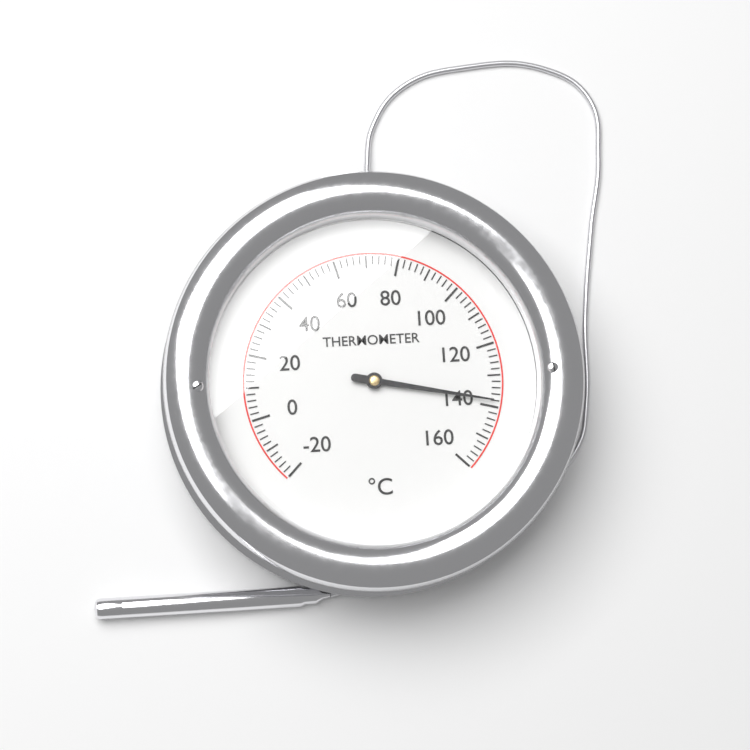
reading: 138 °C
